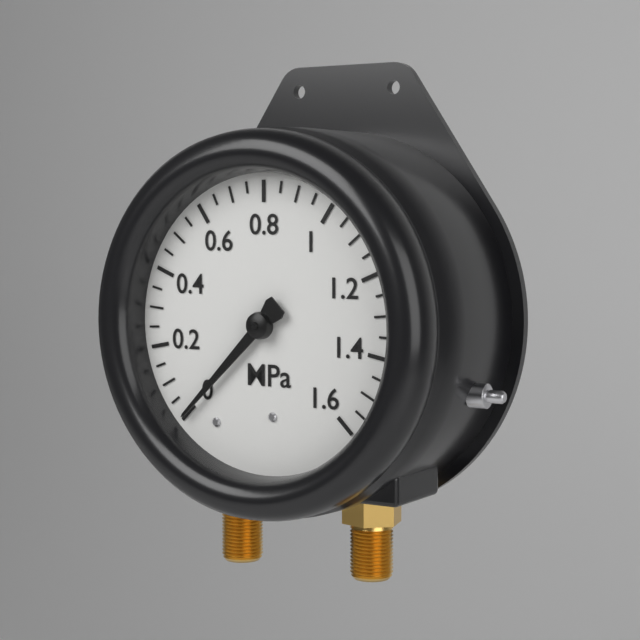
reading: 0.00 MPa
